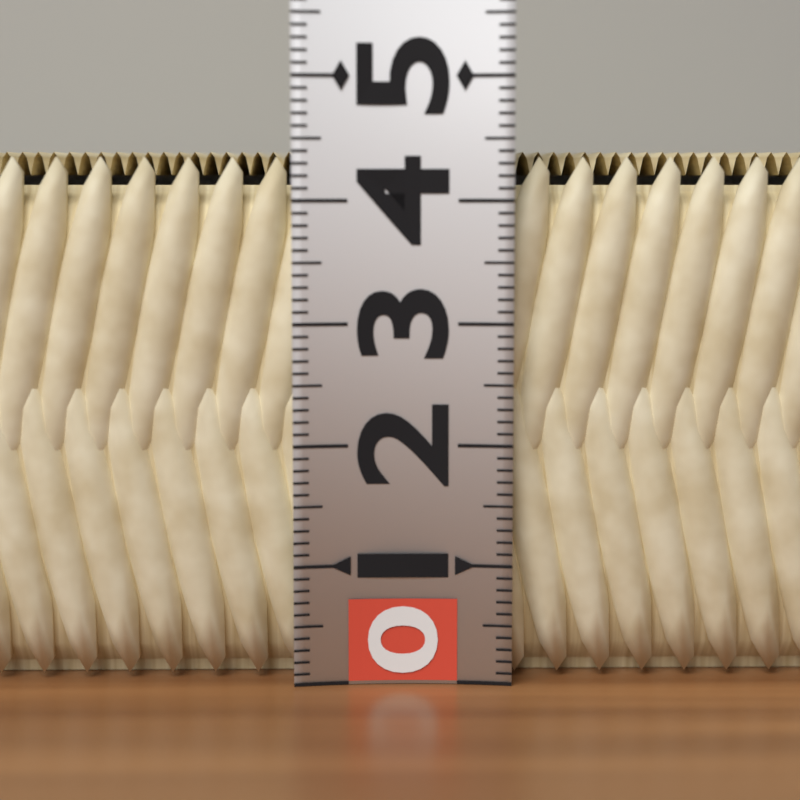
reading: 4.4 (no unit)
